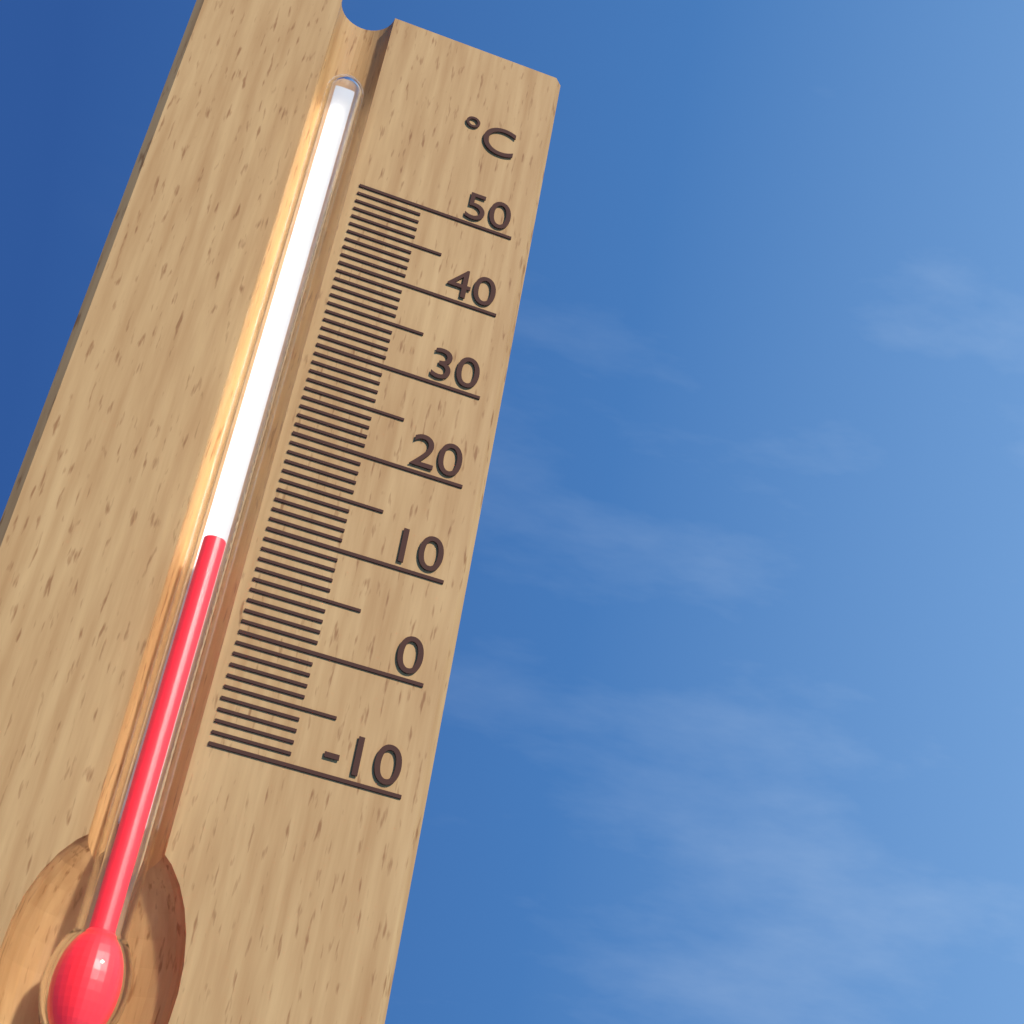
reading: 7 °C
